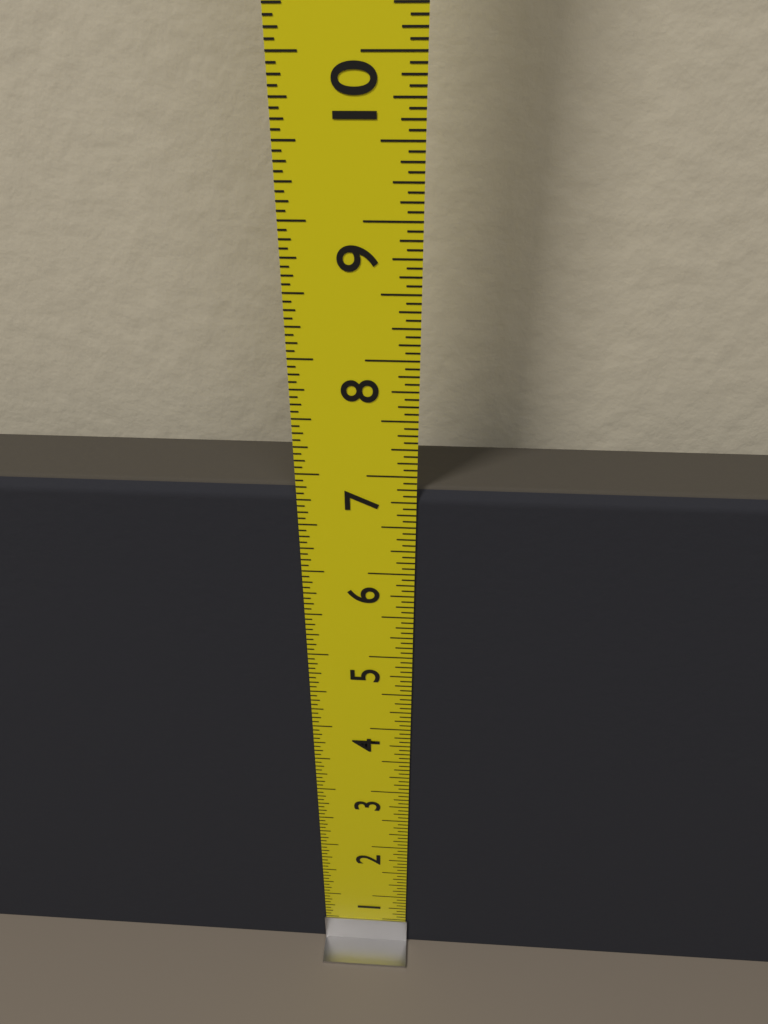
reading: 6.8750 in
